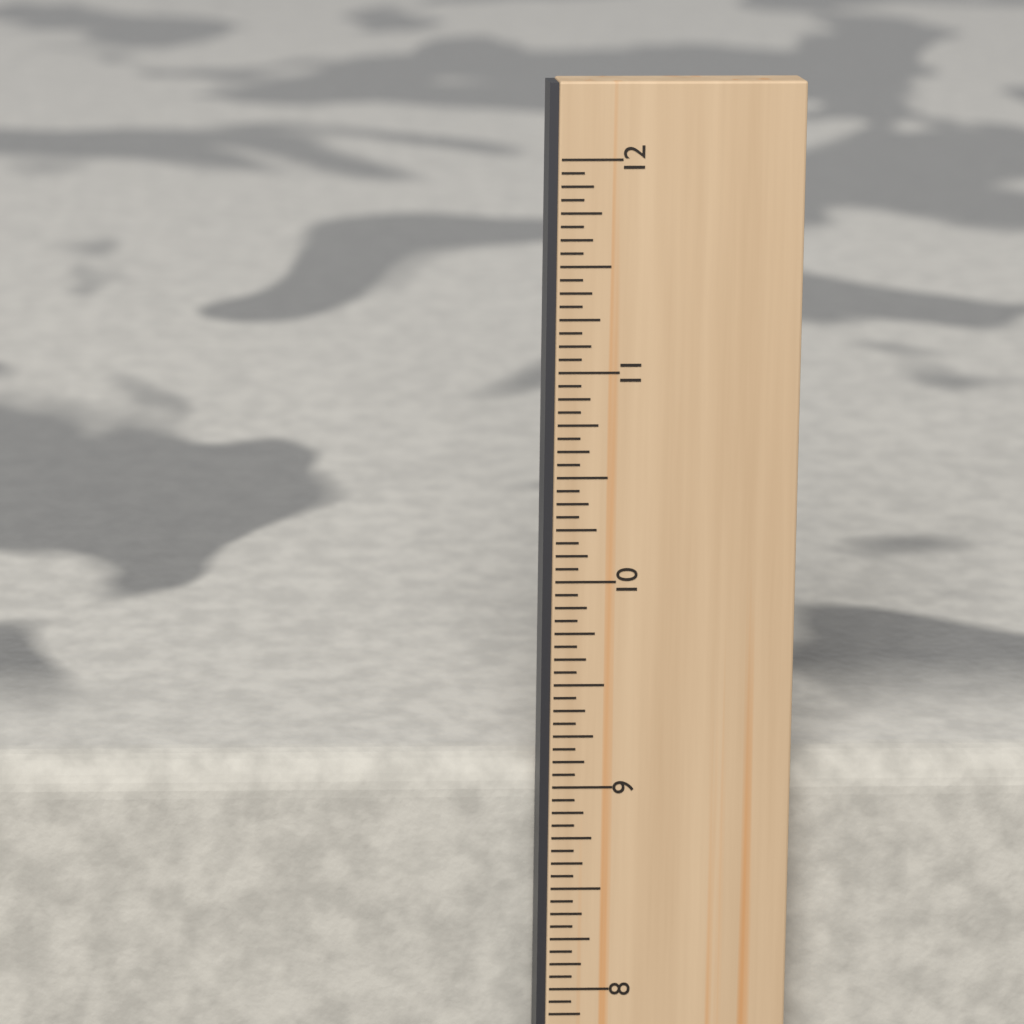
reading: 9.0625 in
